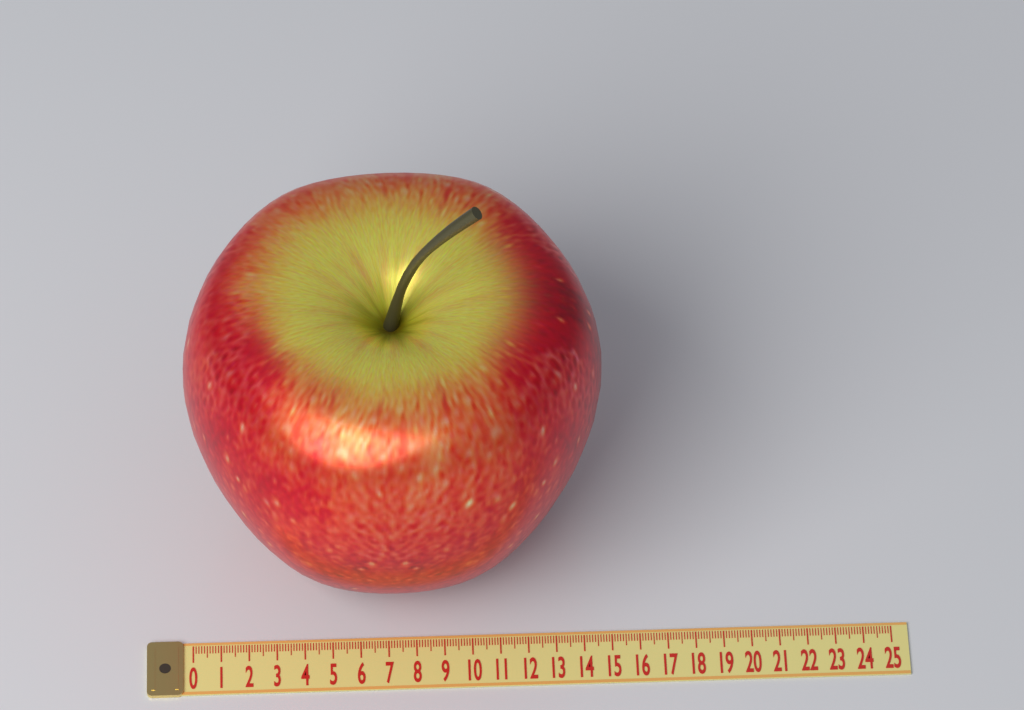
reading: 14.8 (no unit)
